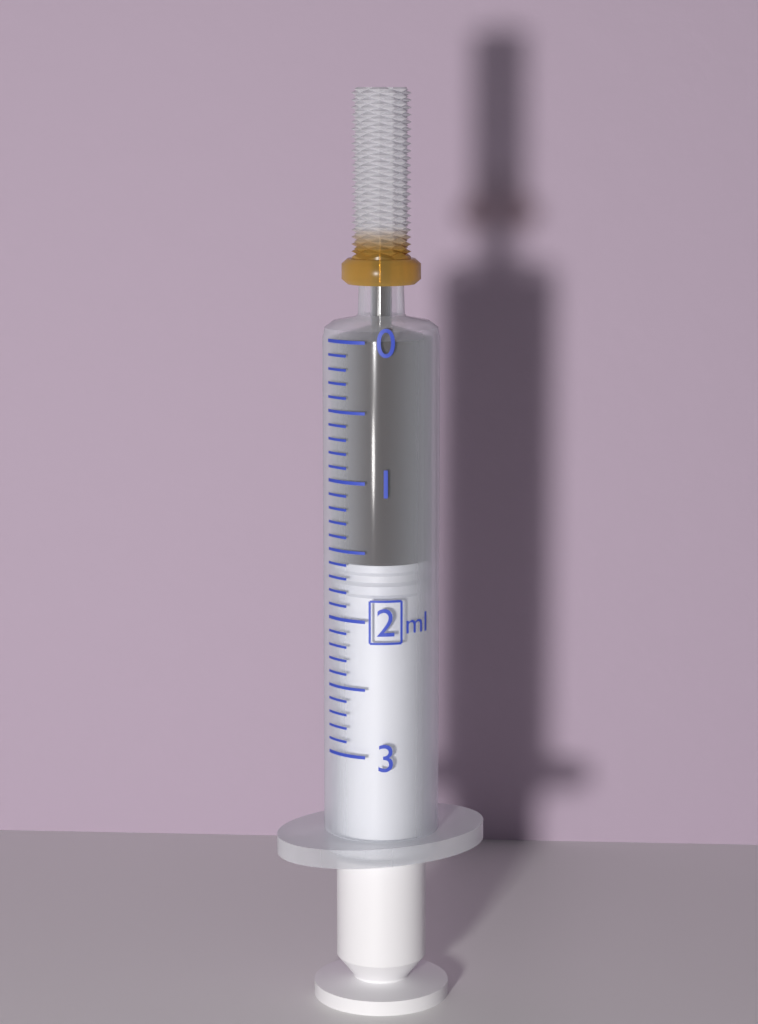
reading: 1.6 ml
